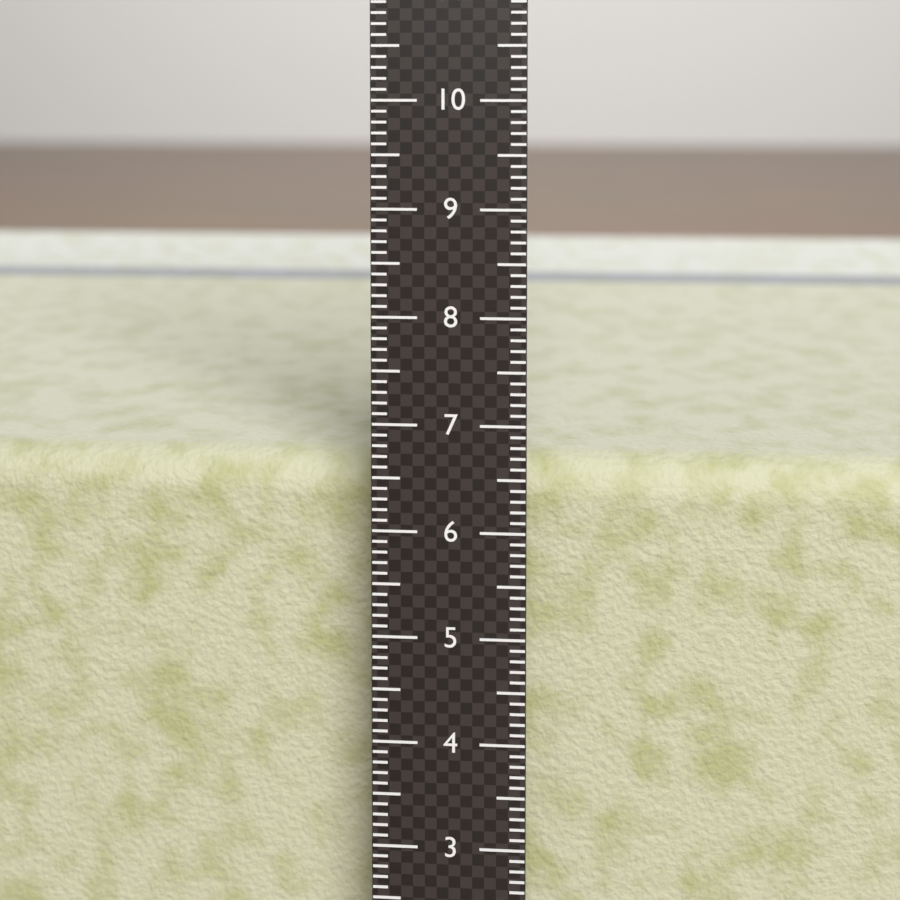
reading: 6.5 cm
